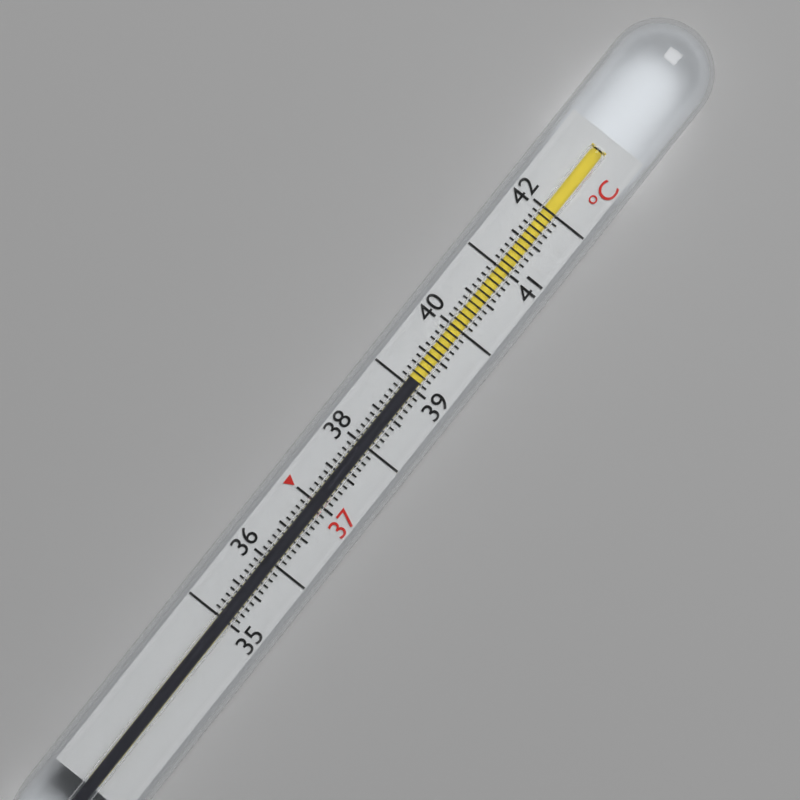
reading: 39.1 °C
